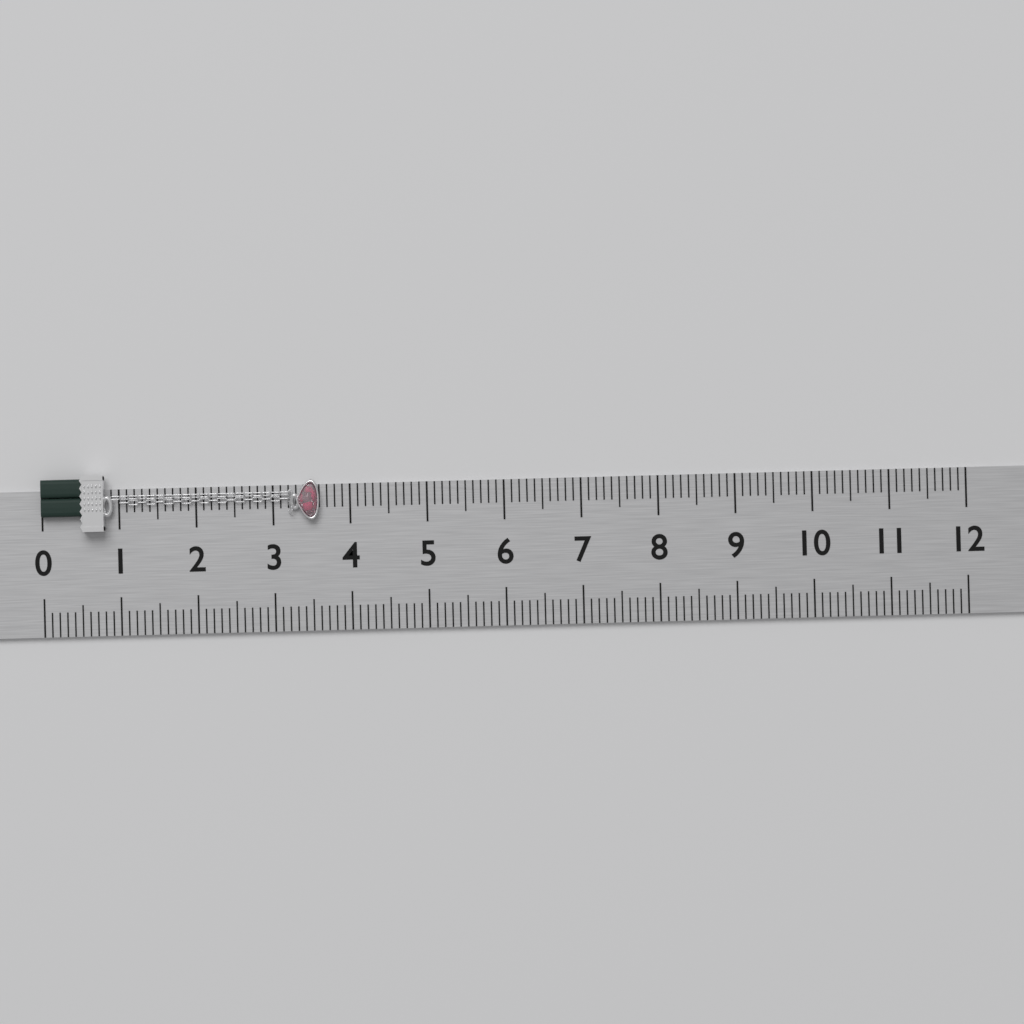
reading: 3.6 (no unit)
